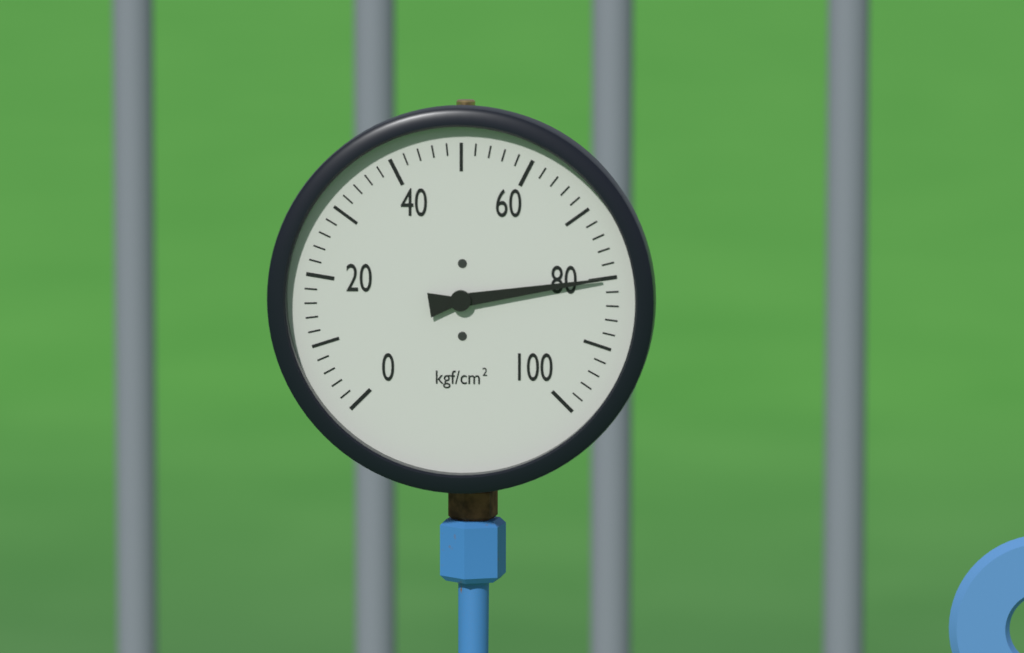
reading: 80 kgf/cm²
